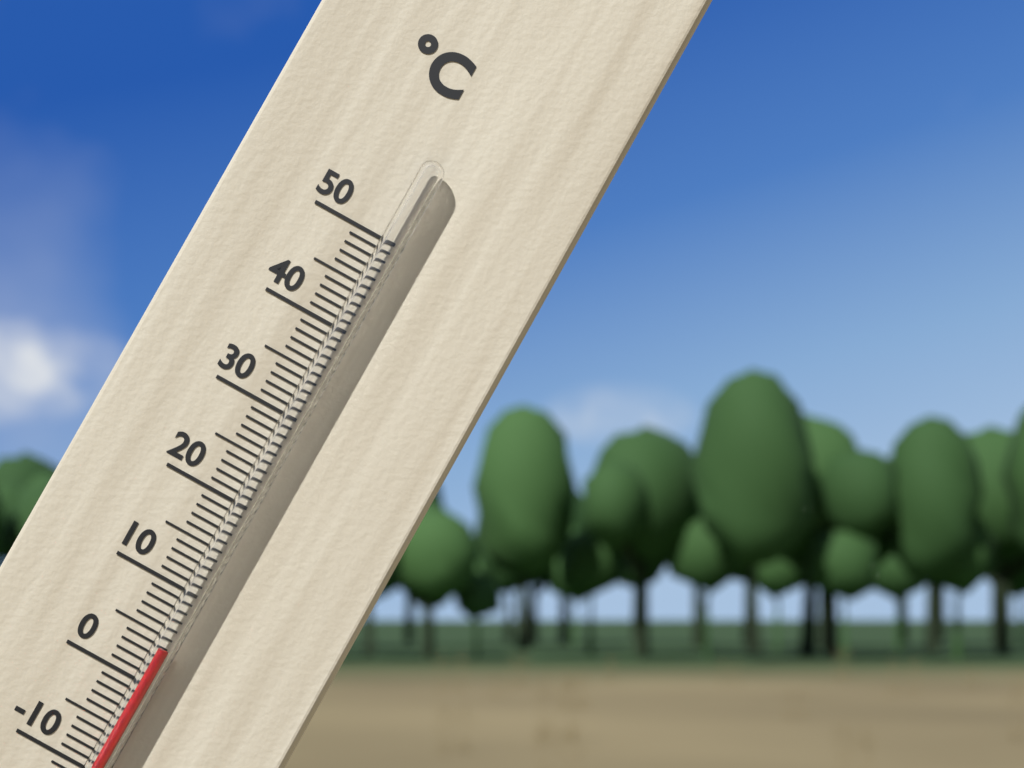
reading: 4 °C
